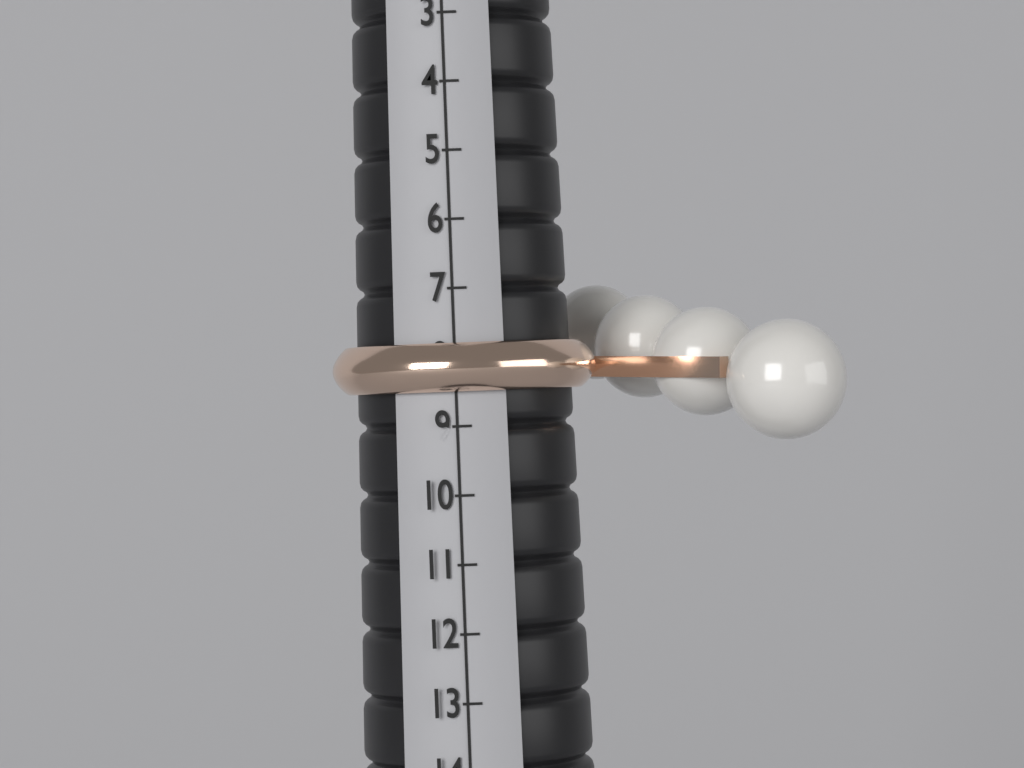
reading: 8.5 (no unit)
